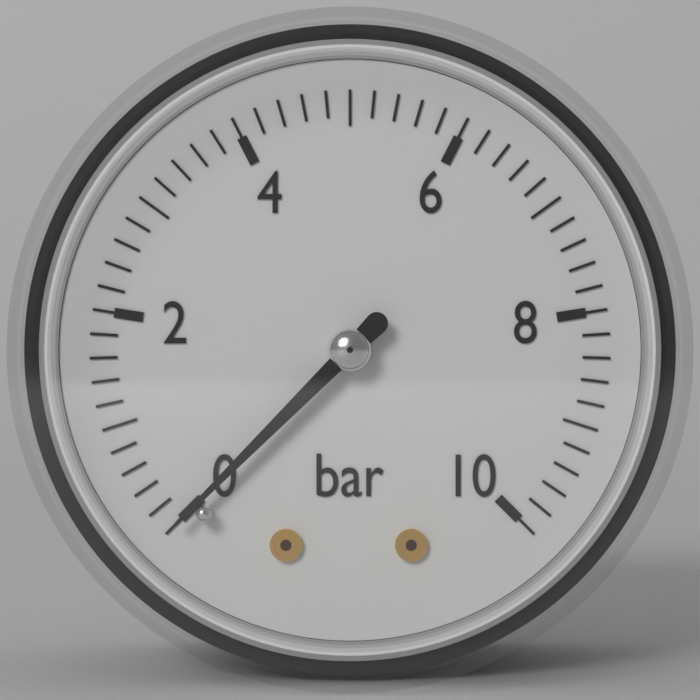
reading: 0.0 bar
